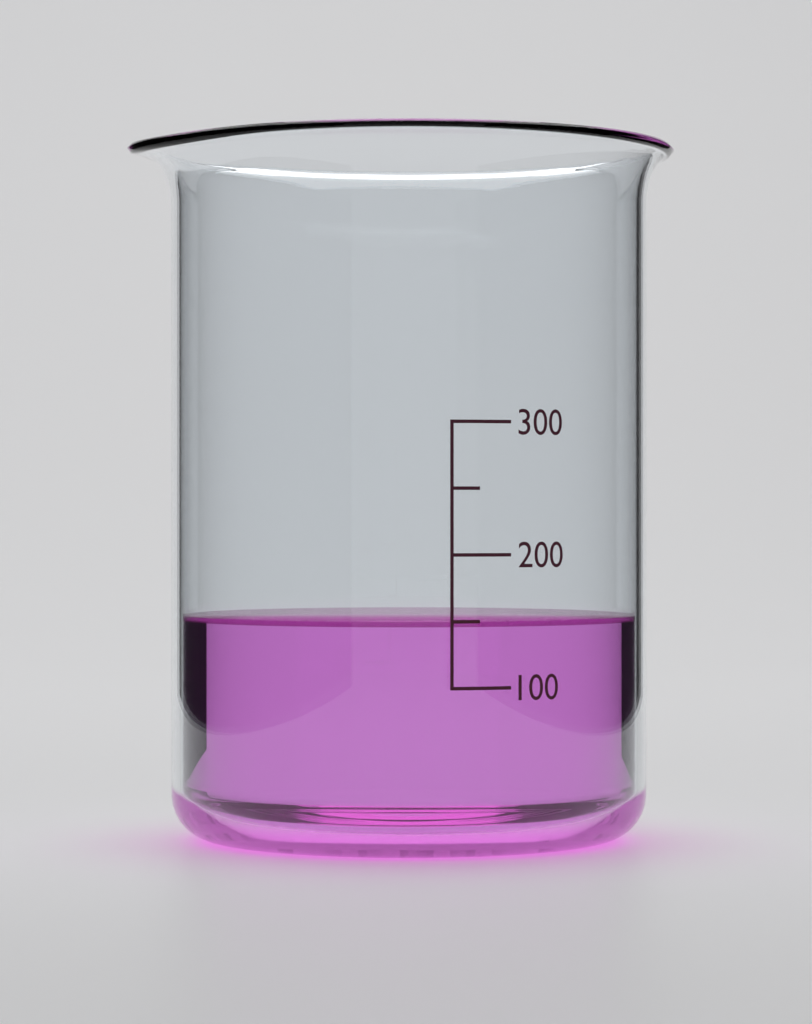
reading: 150 (no unit)
